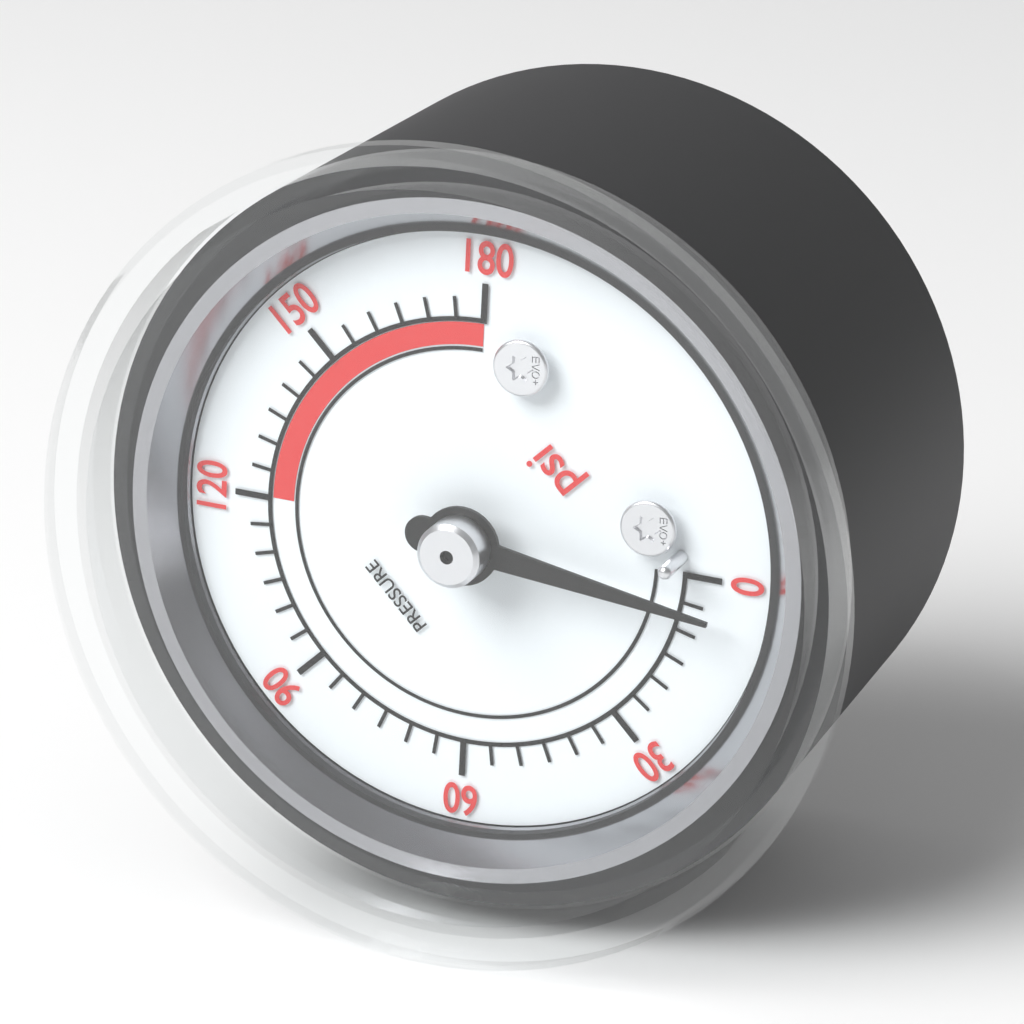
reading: 5 psi
